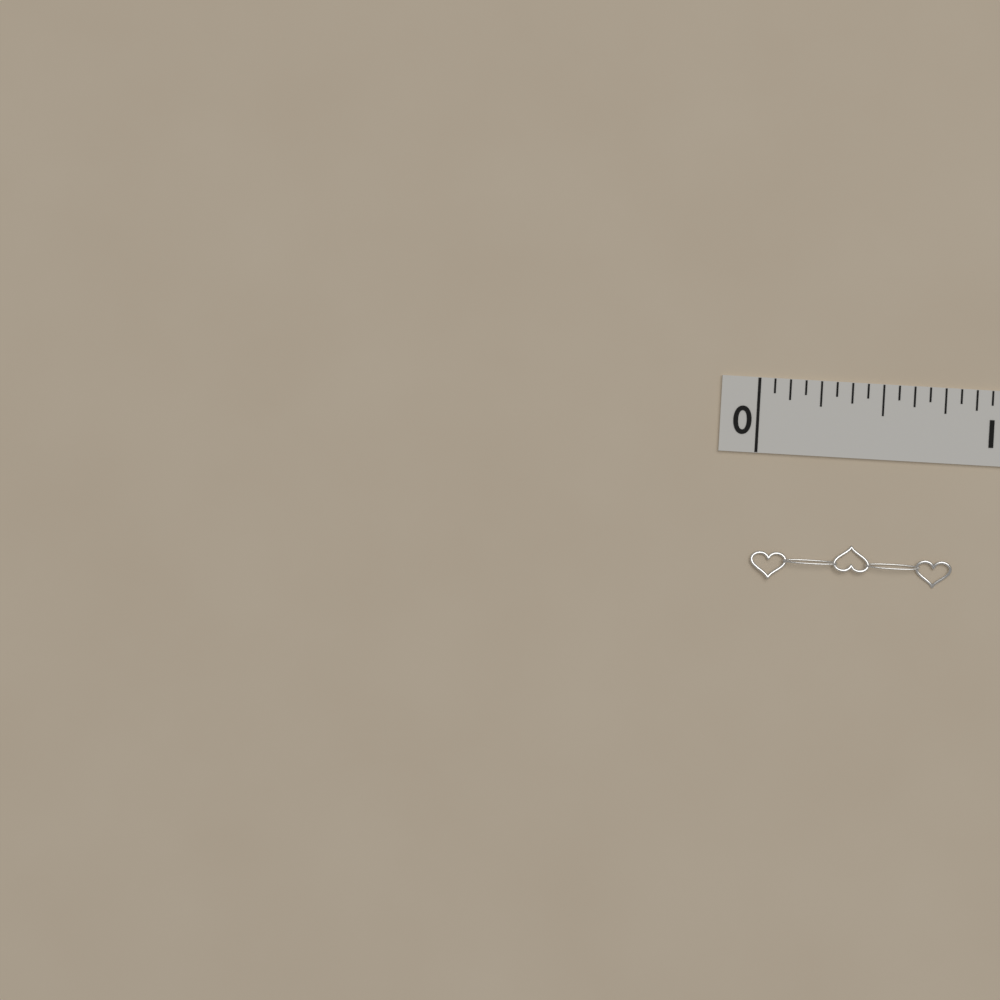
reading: 0.8125 in
